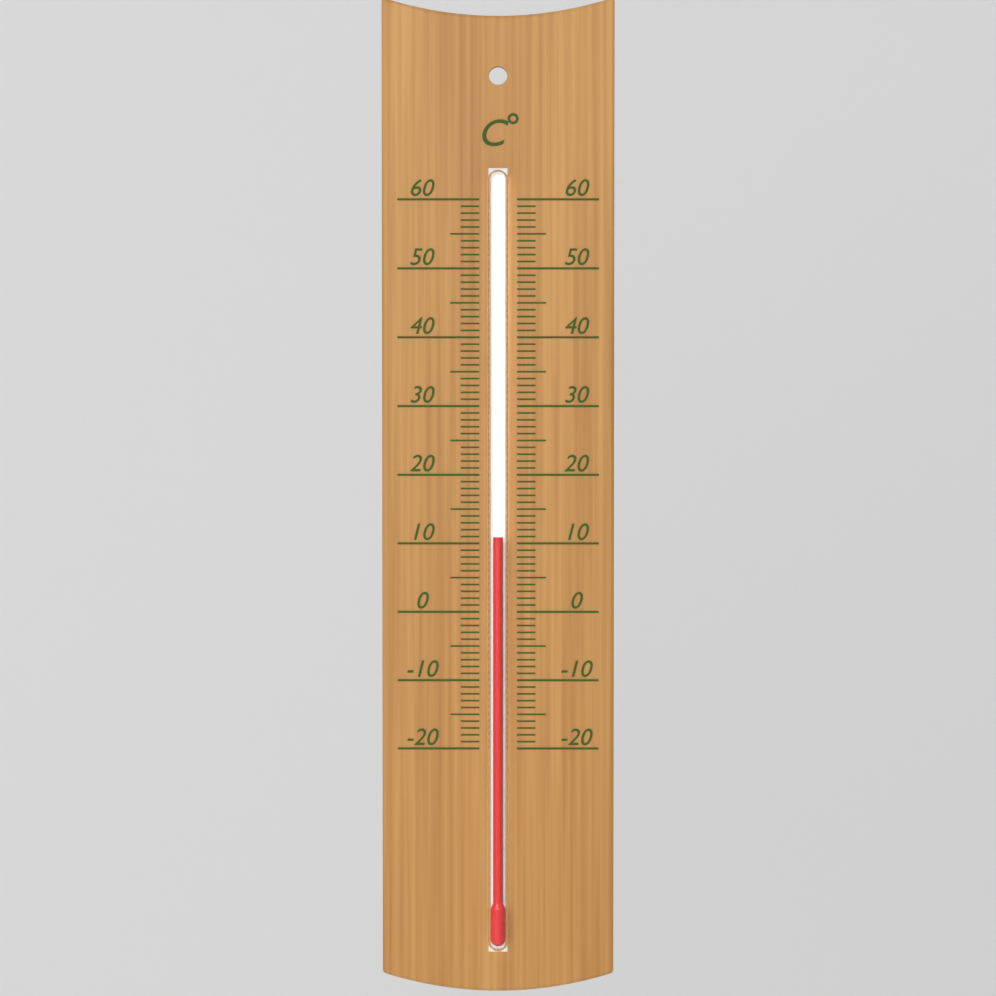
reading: 11 °C
